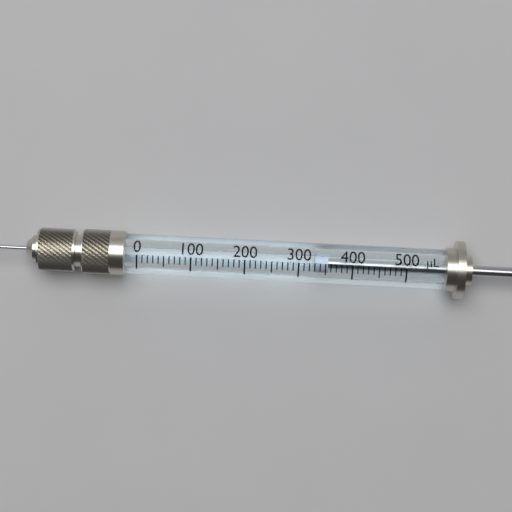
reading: 330 µL
